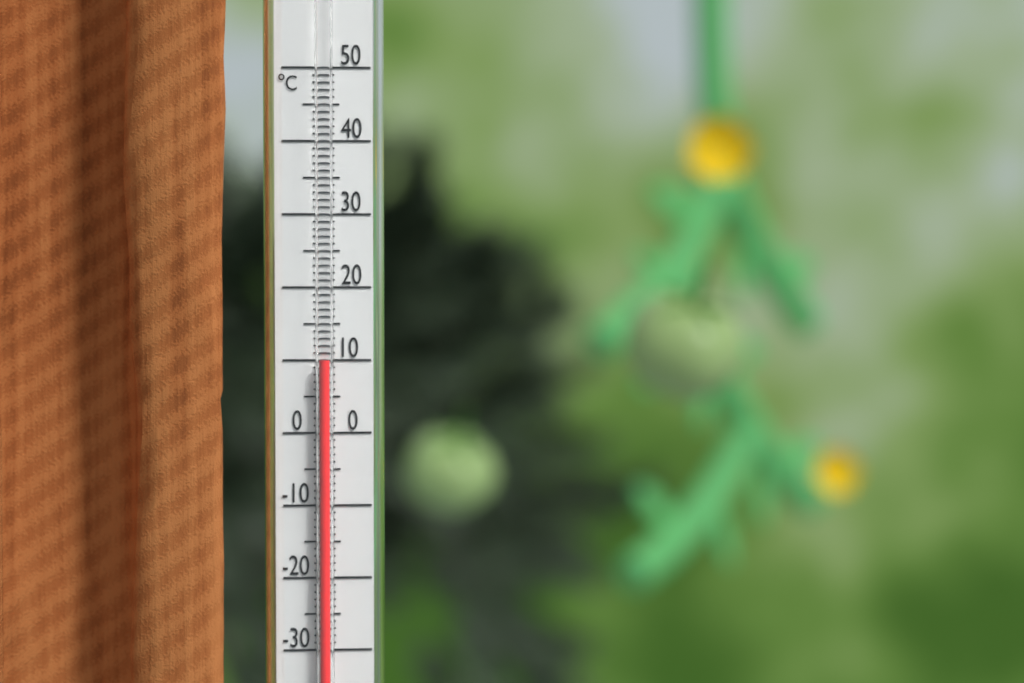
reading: 10 °C
